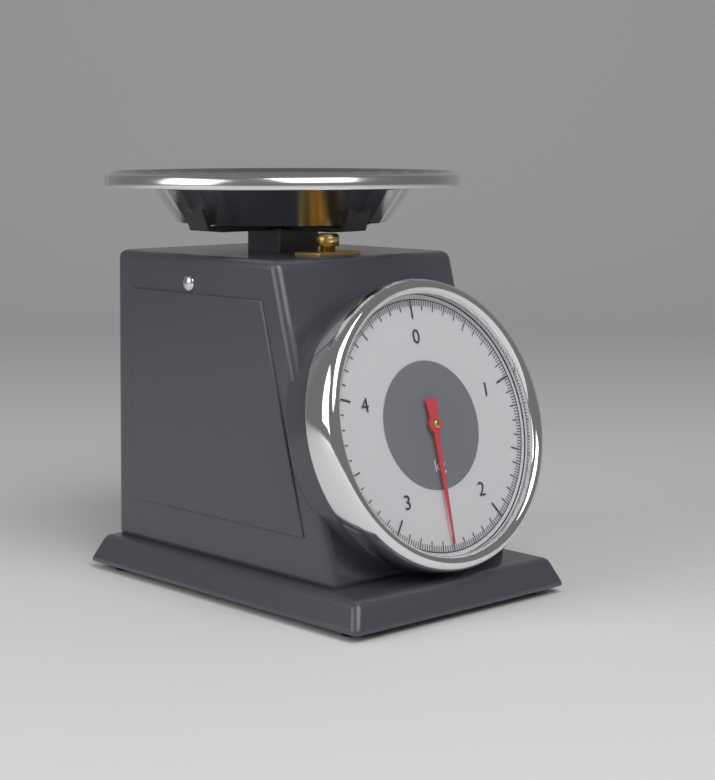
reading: 2.52 kg
